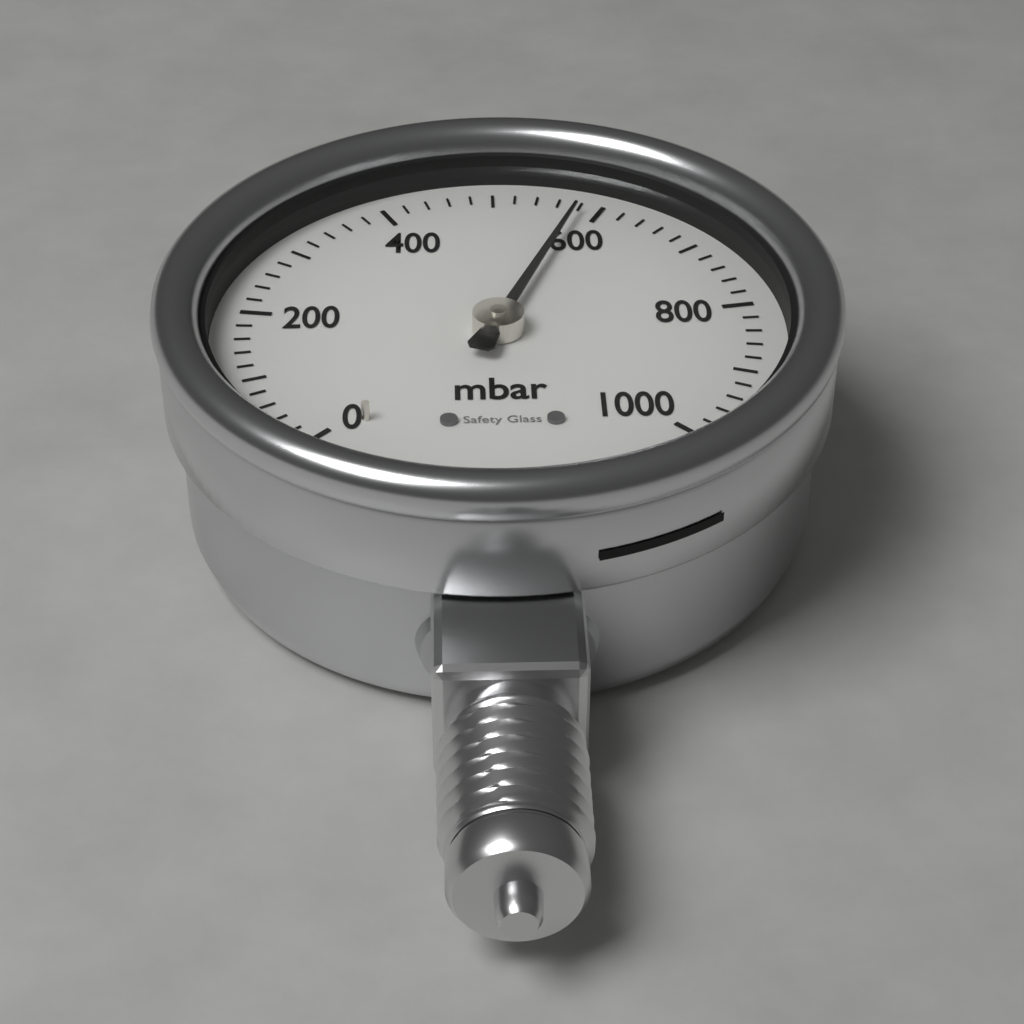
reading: 580 mbar
